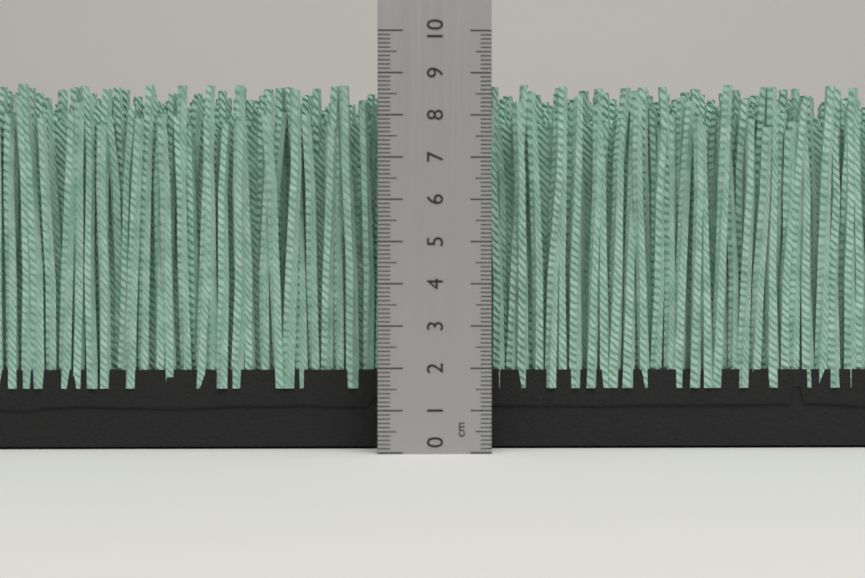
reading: 8.8 cm
